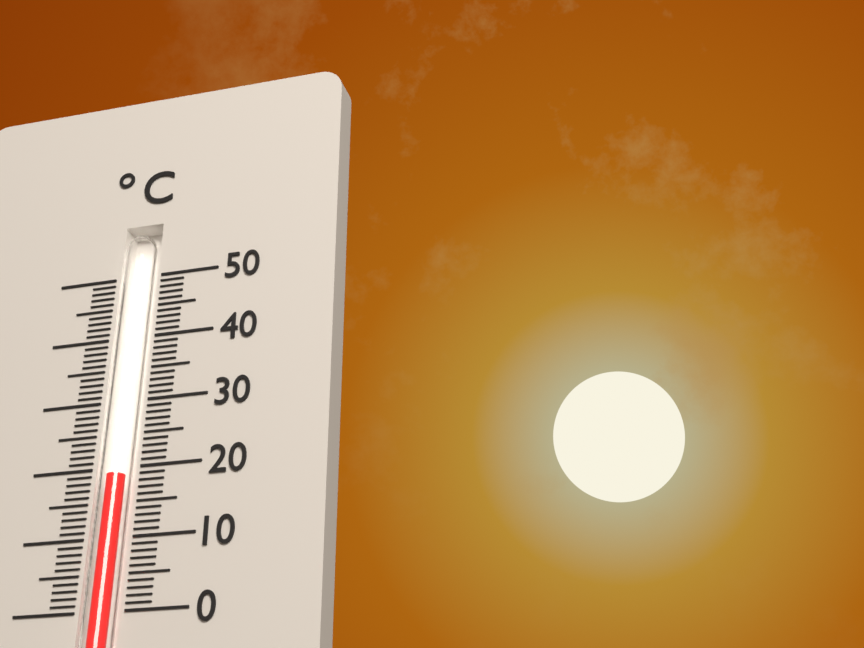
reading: 19 °C
